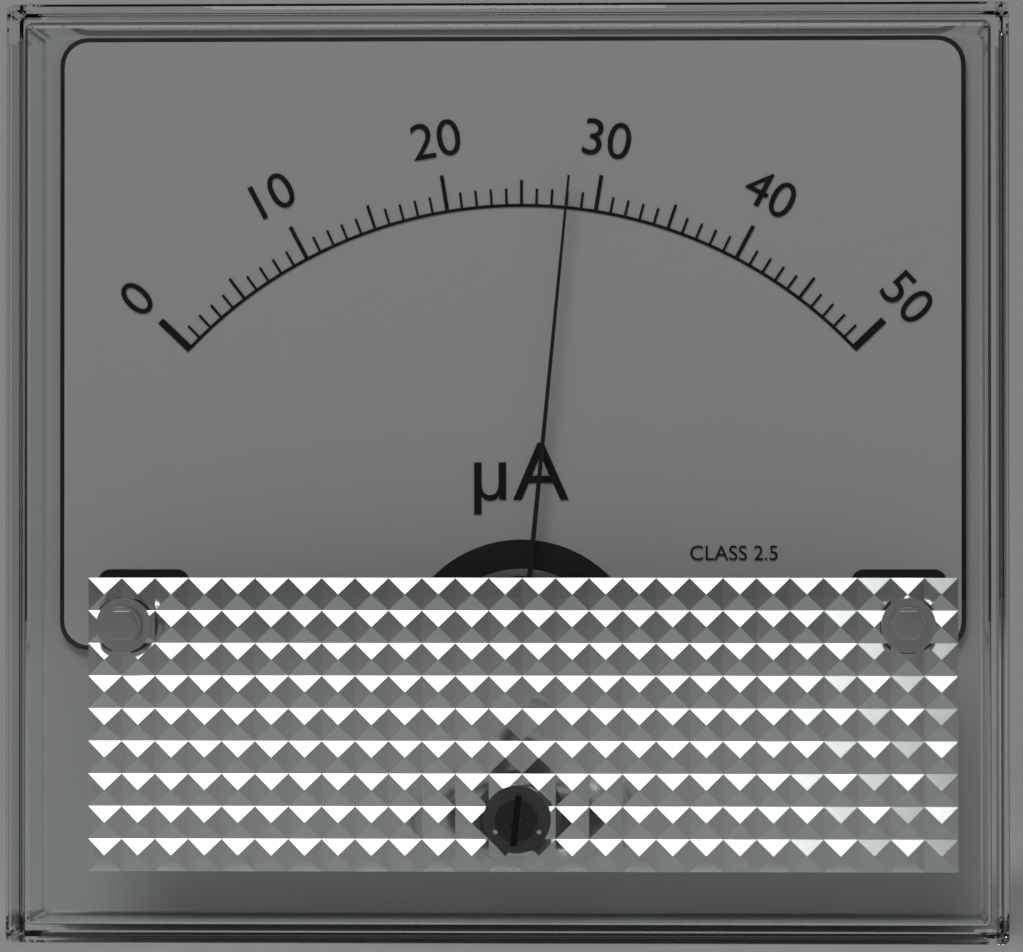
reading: 28 µA
